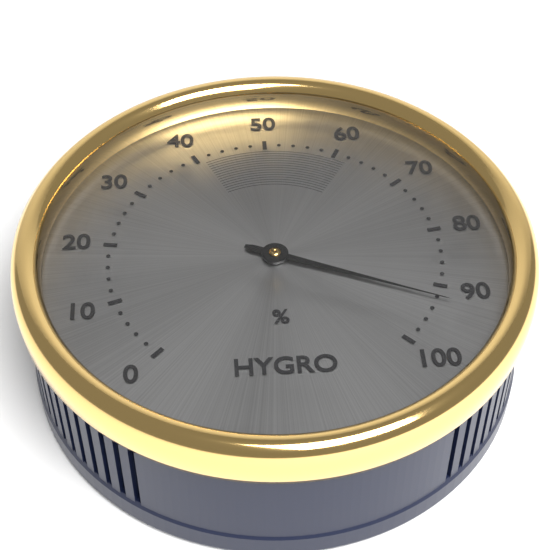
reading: 92 %
